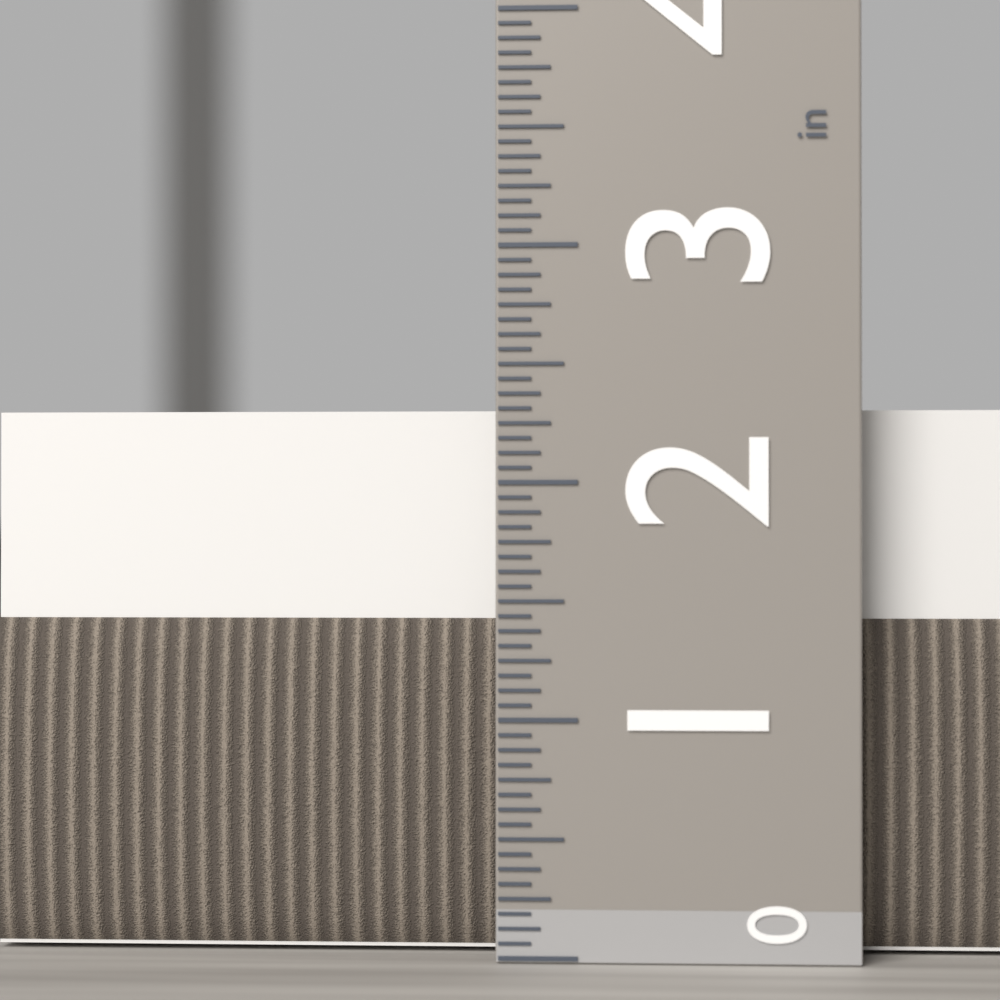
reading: 2.3125 in
